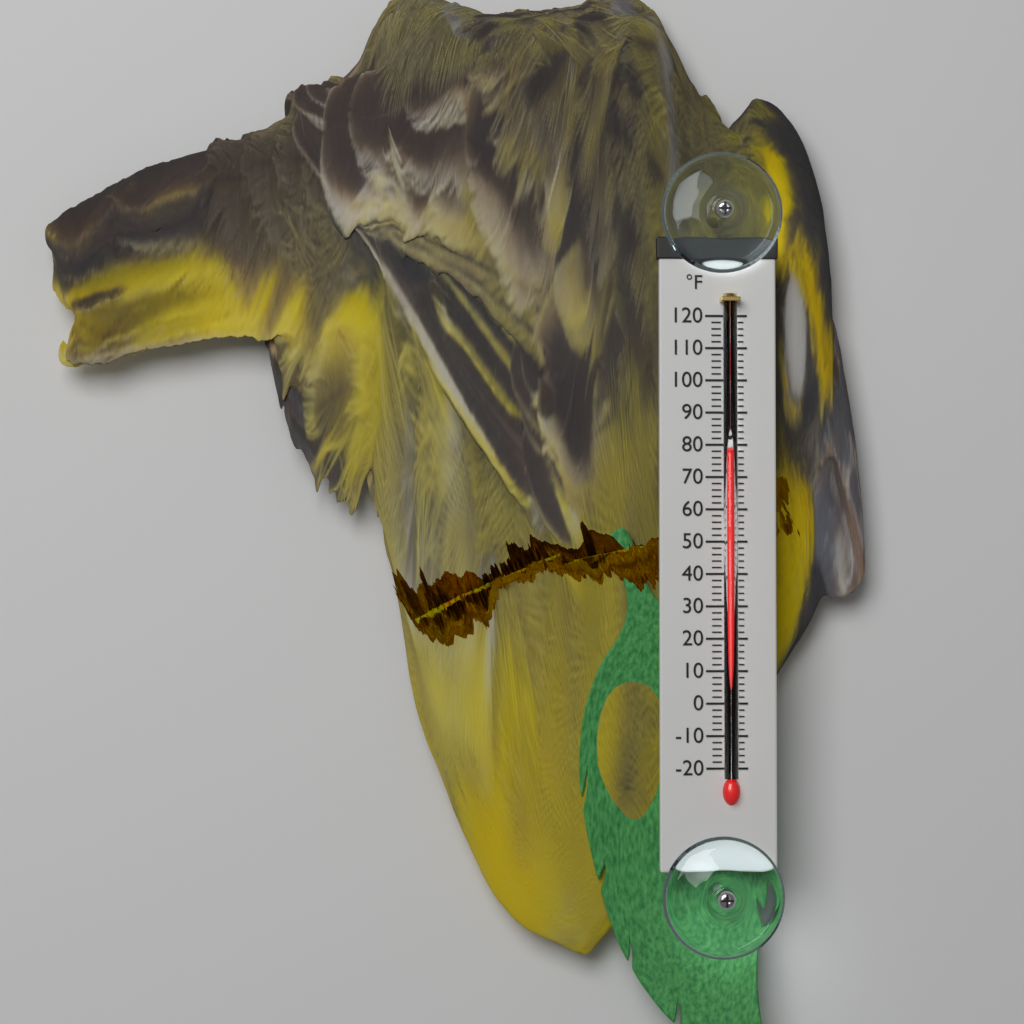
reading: 78 °F
